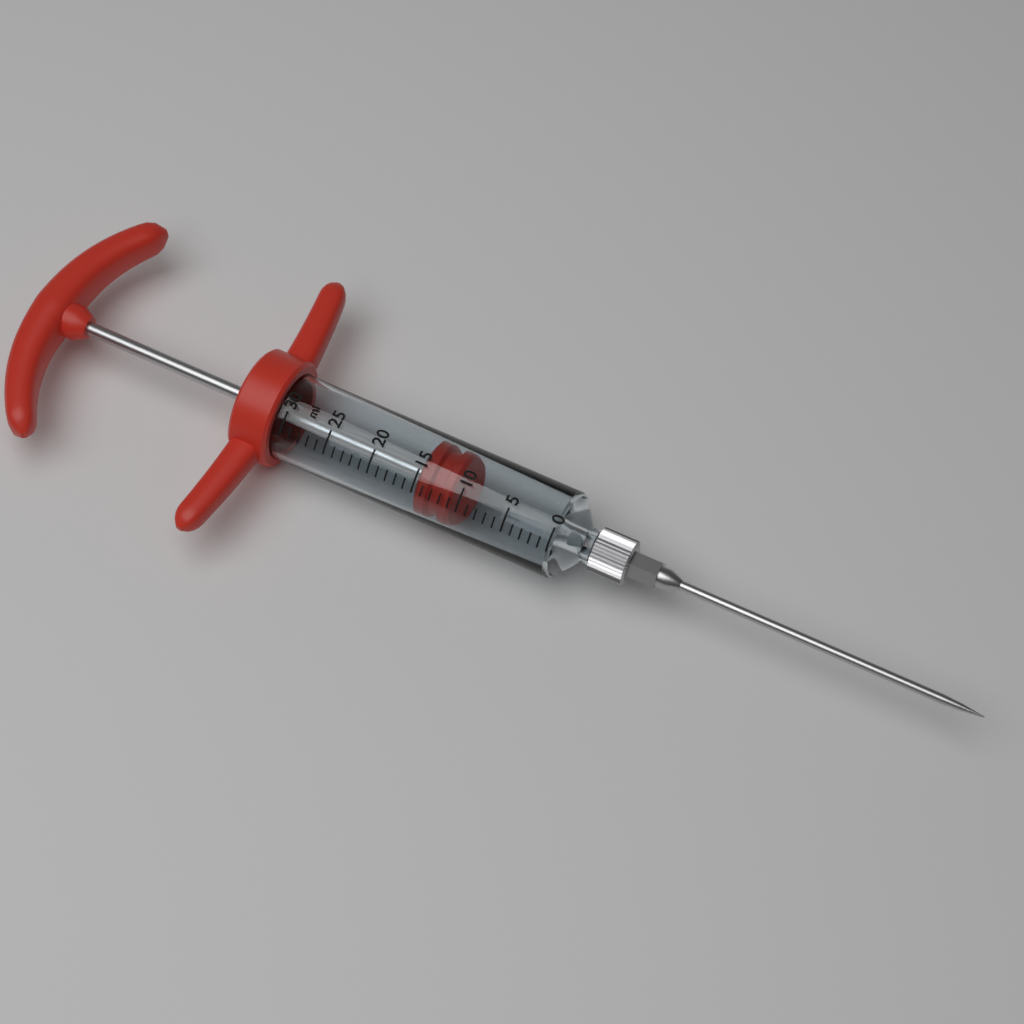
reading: 11 ml
